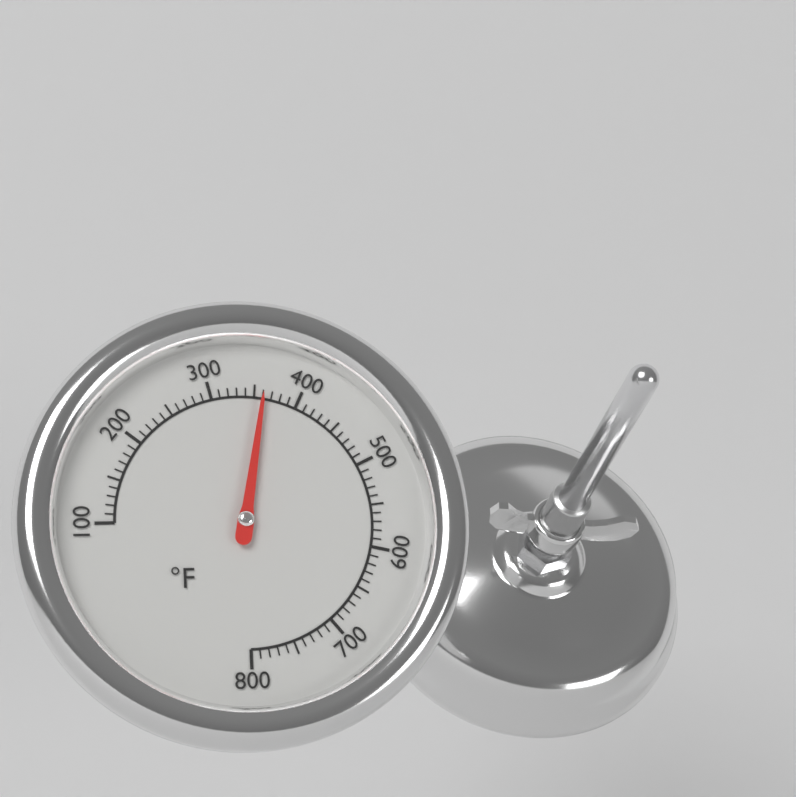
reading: 360 °F
